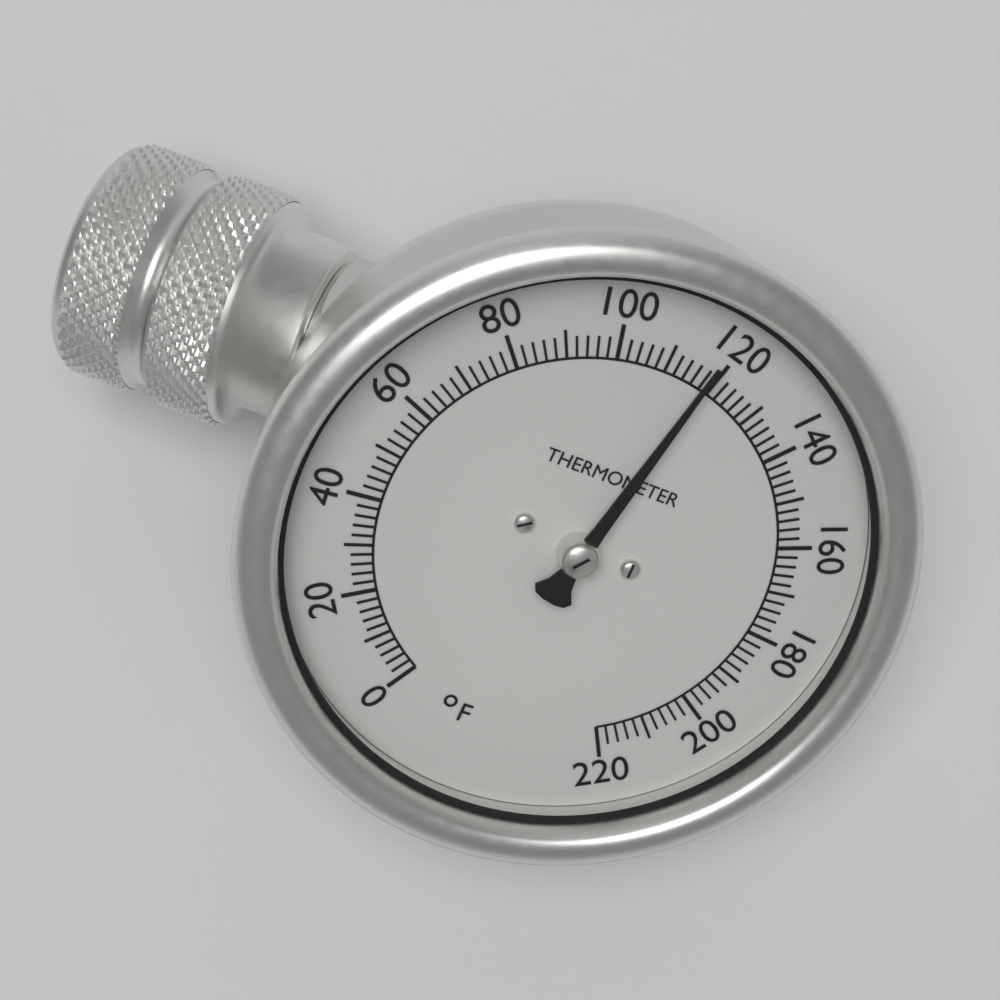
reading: 118 °F
